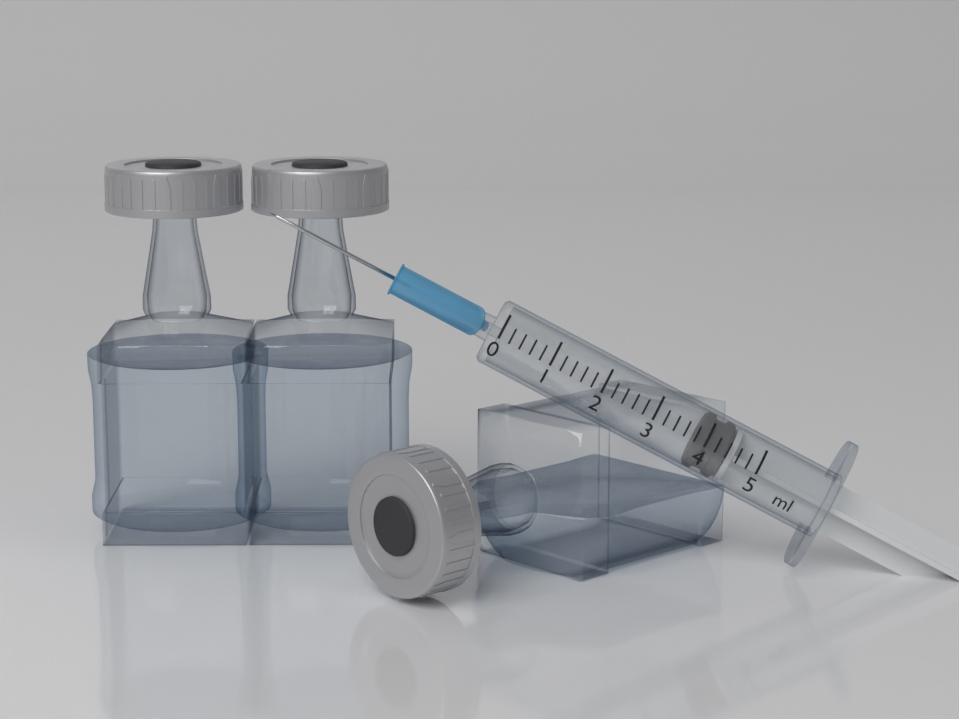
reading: 3.8 ml
